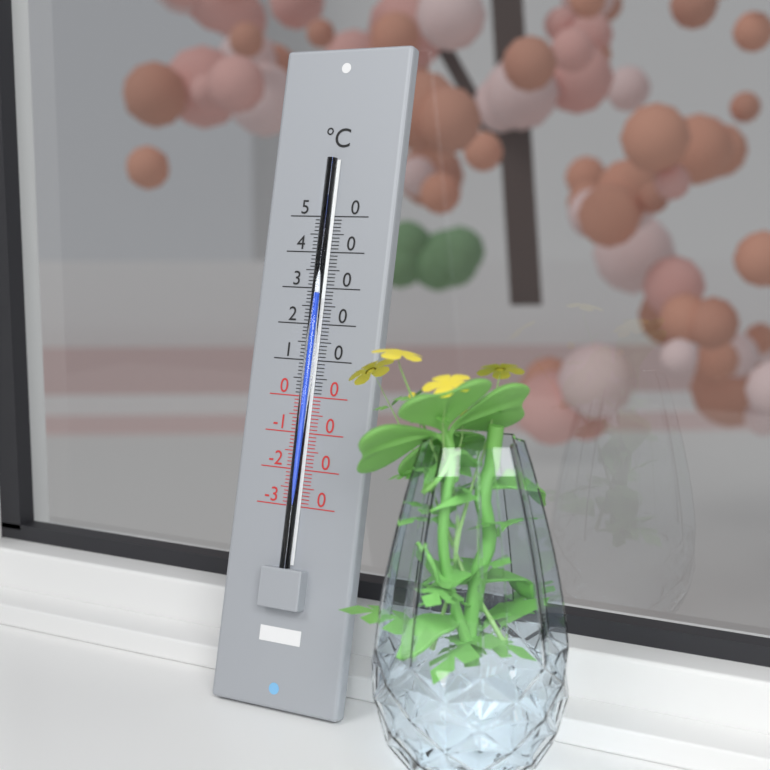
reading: 28 °C
